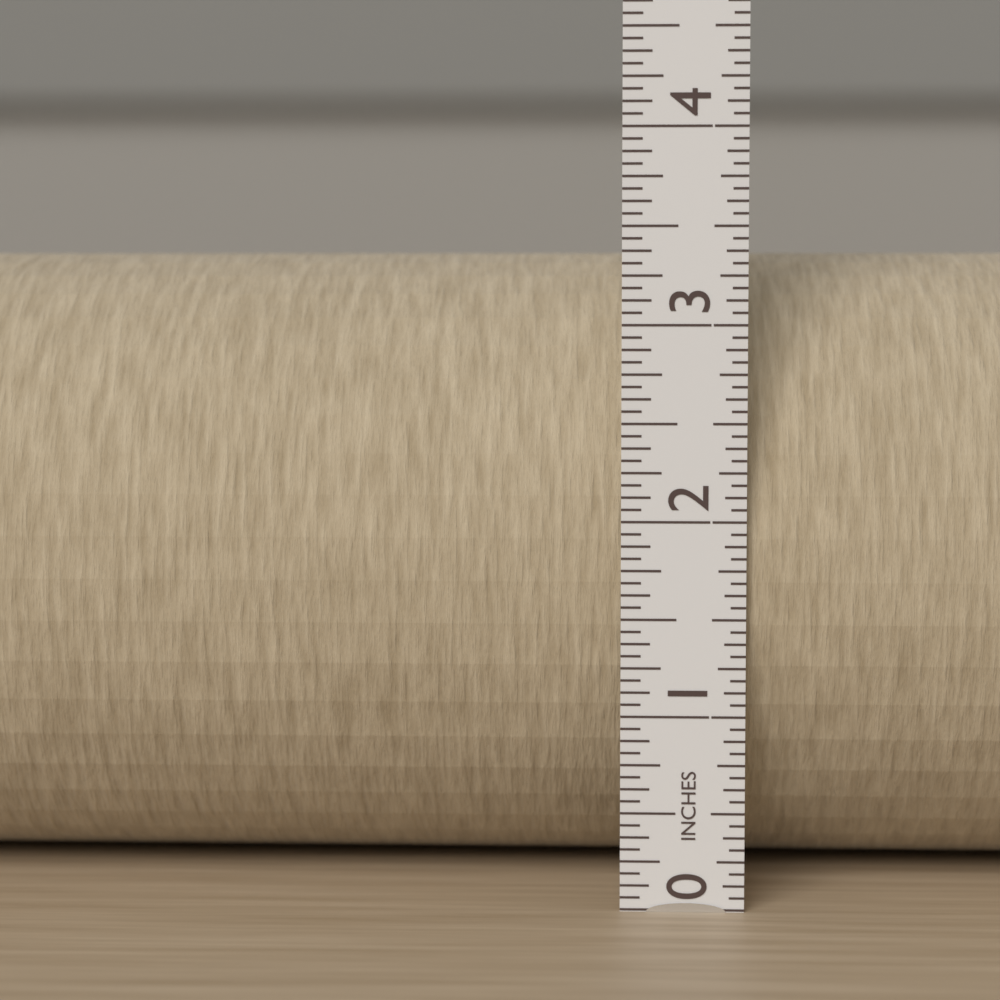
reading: 3.3750 in
